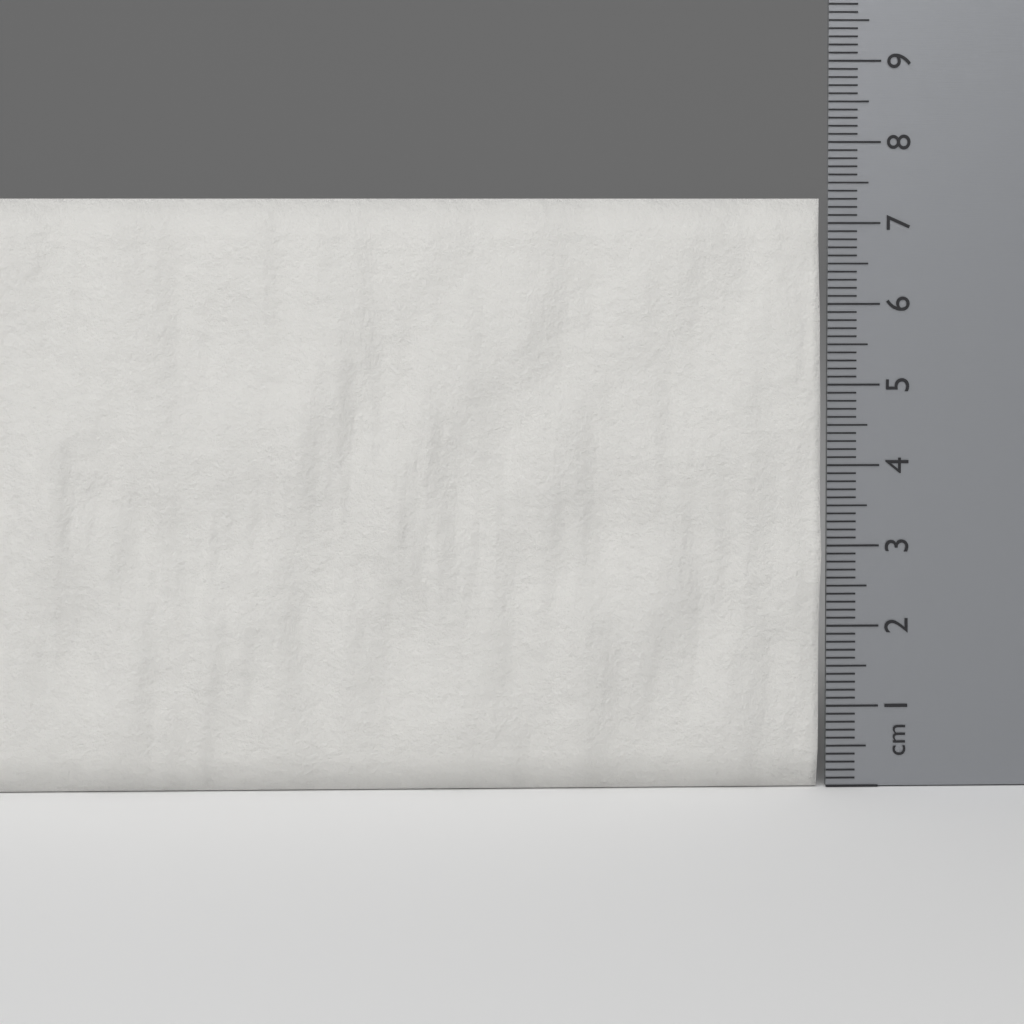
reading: 7.3 cm
